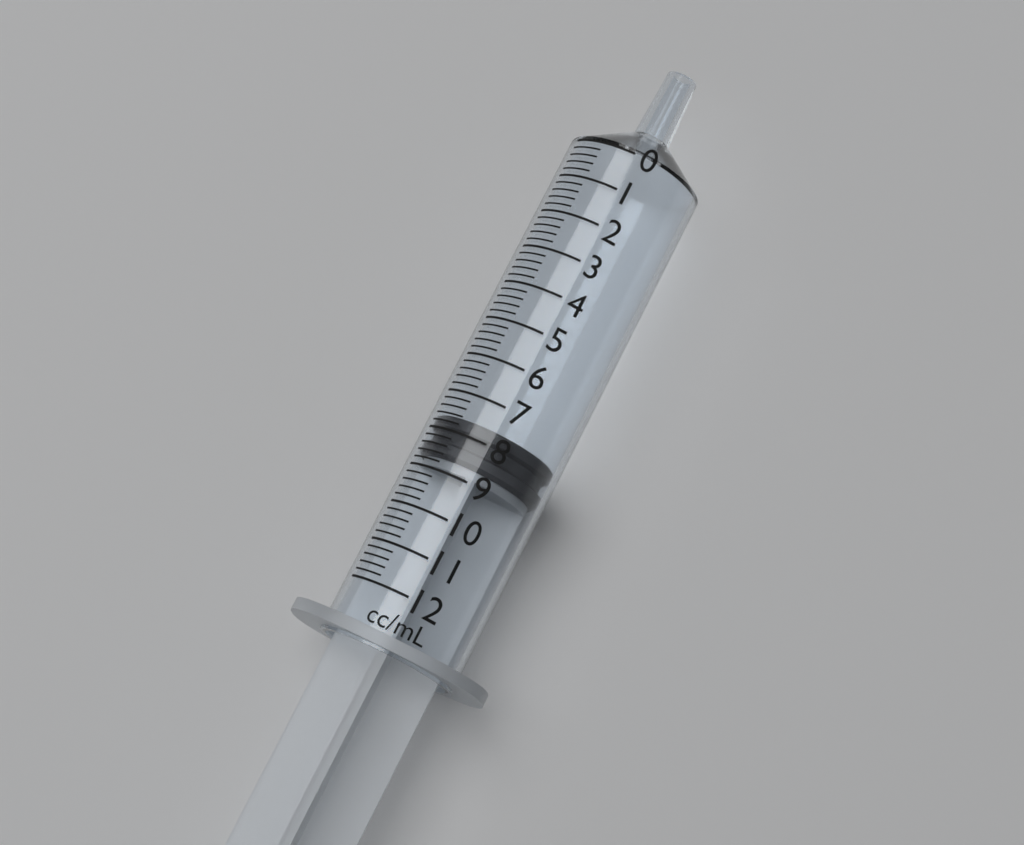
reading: 7.6 ml
